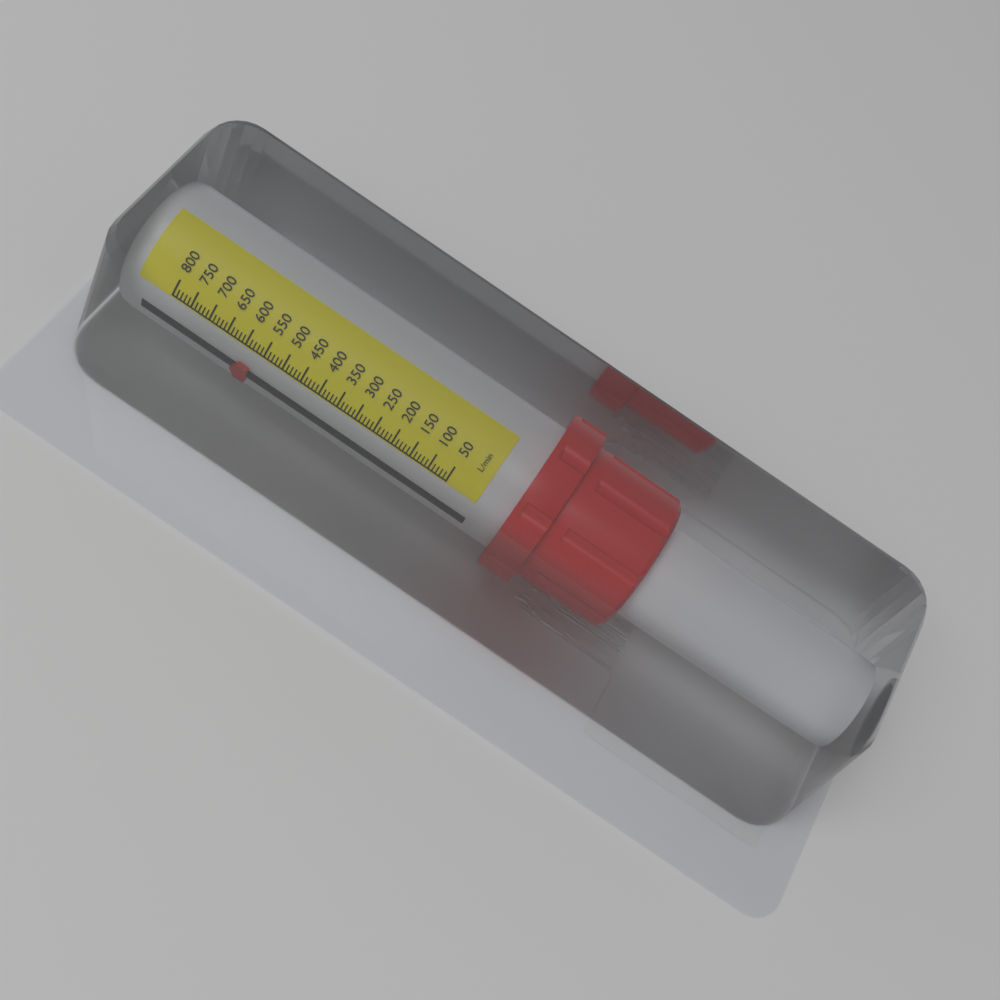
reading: 570 L/min
